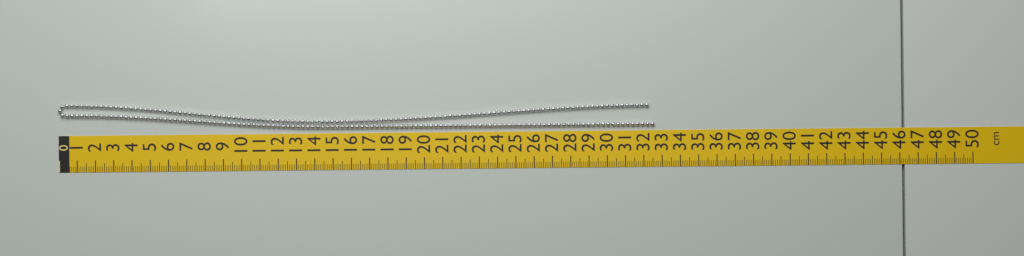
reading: 32.6 cm
